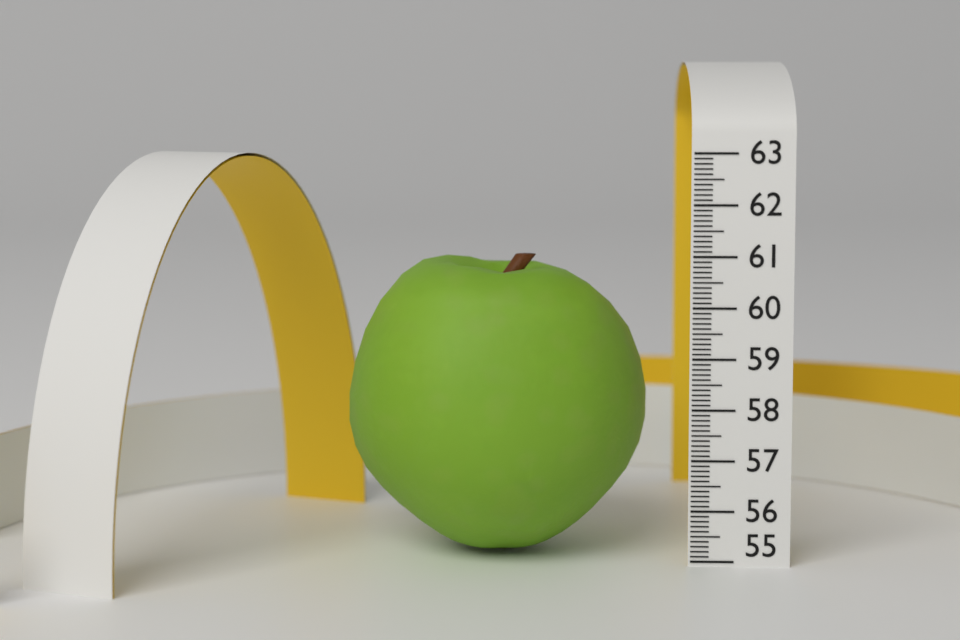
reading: 60.9 (no unit)
